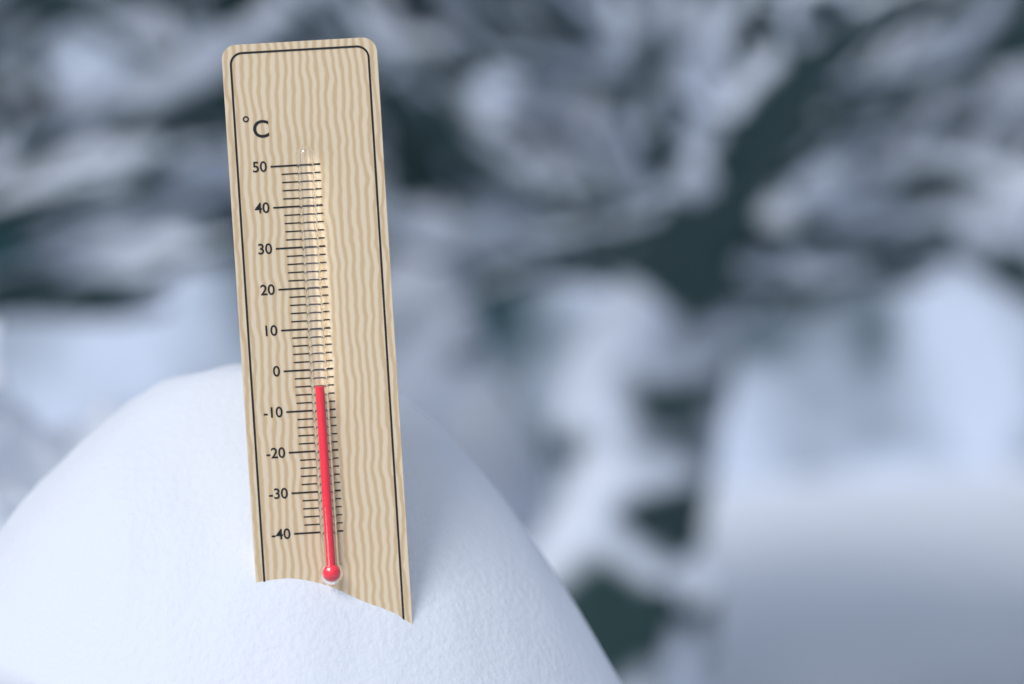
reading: -4 °C
